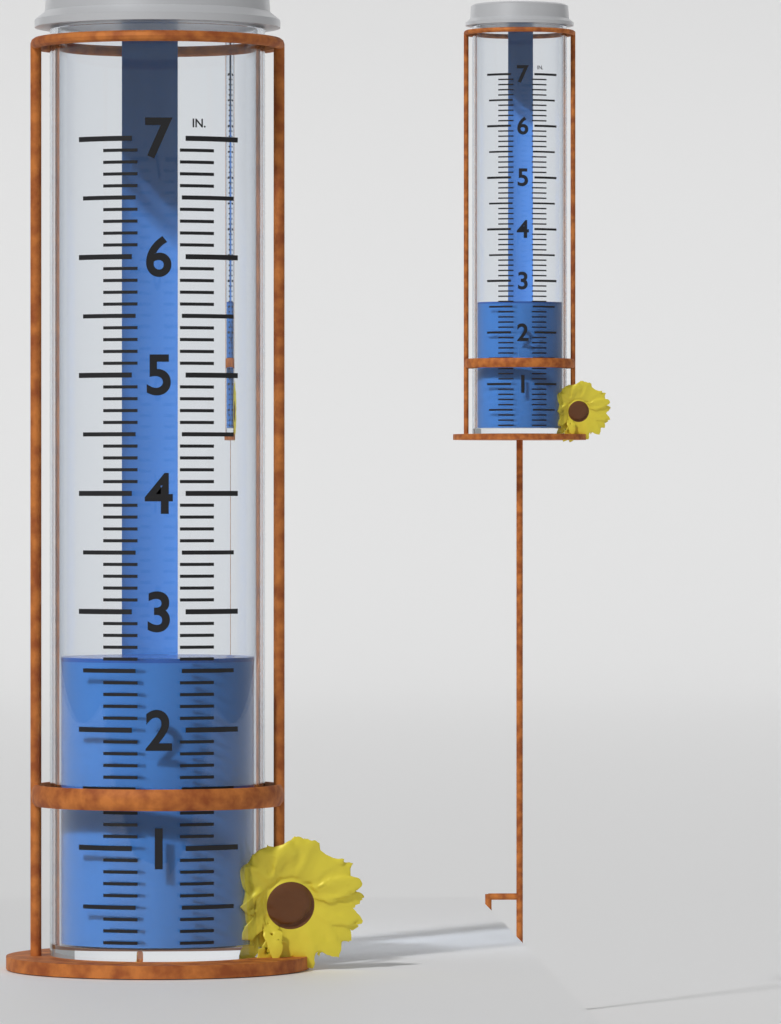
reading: 2.6 in
